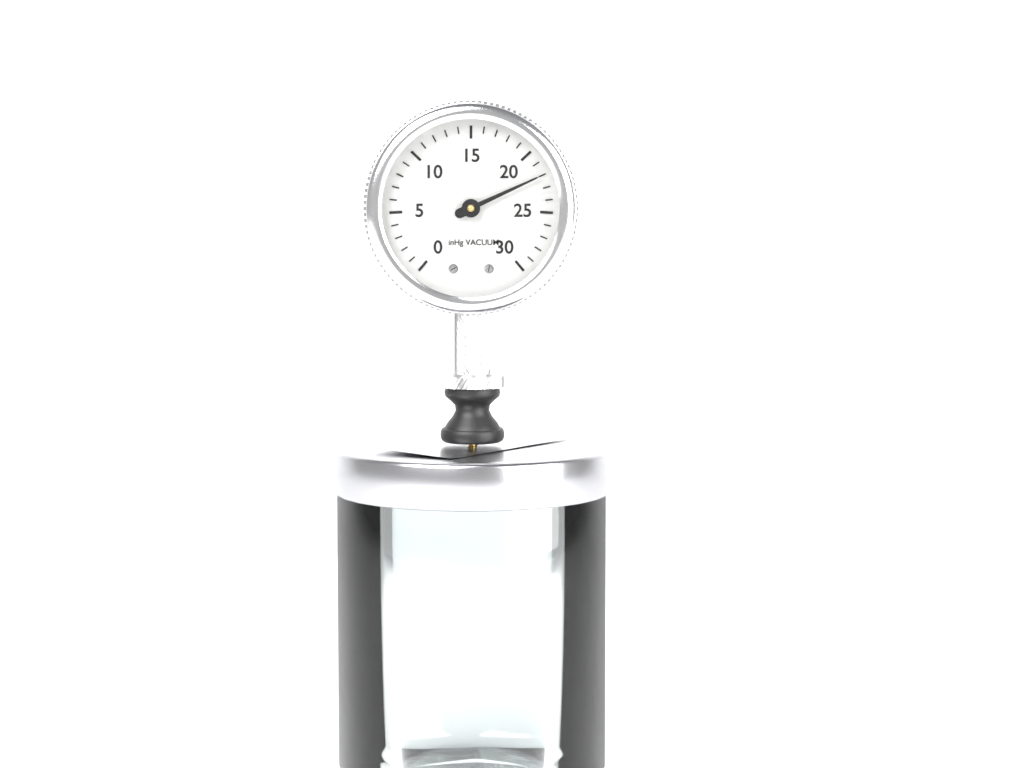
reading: 22 inHg
